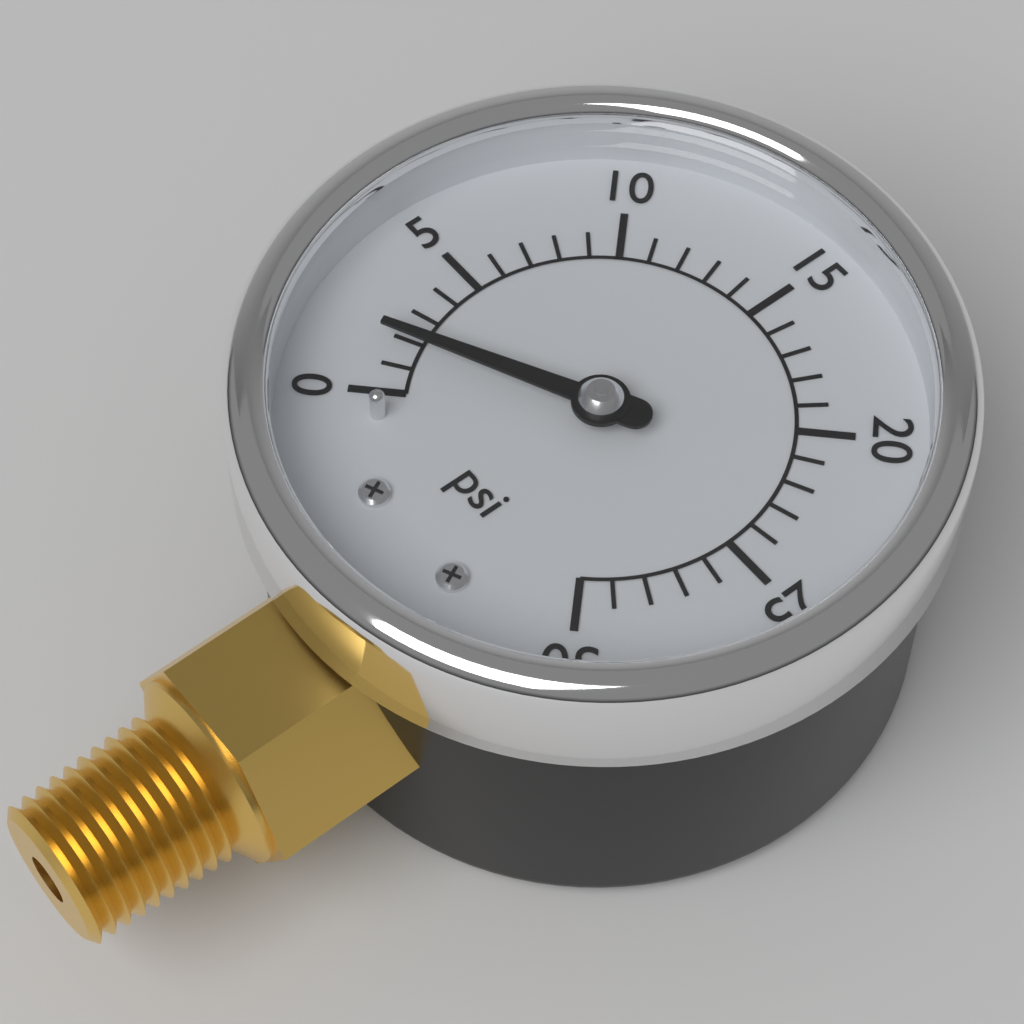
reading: 2 psi
